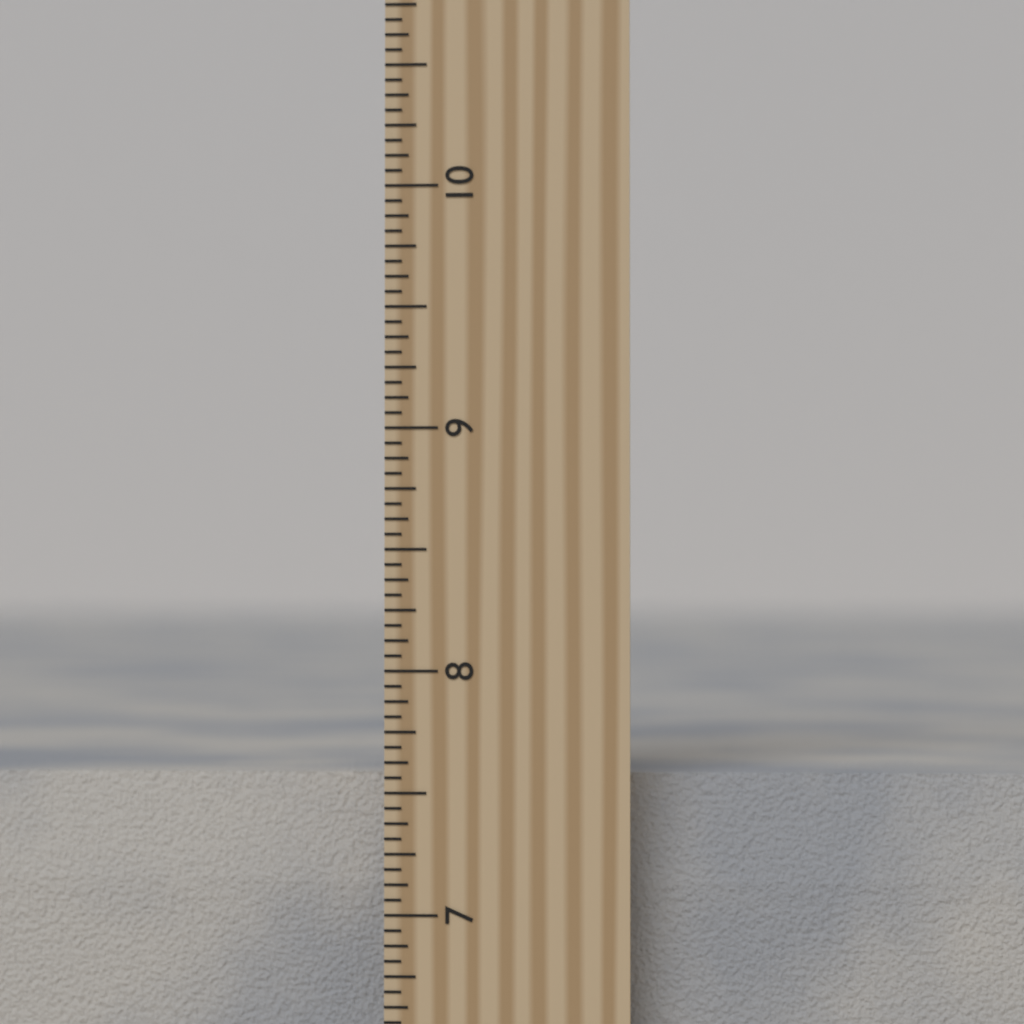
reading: 7.5625 inch
